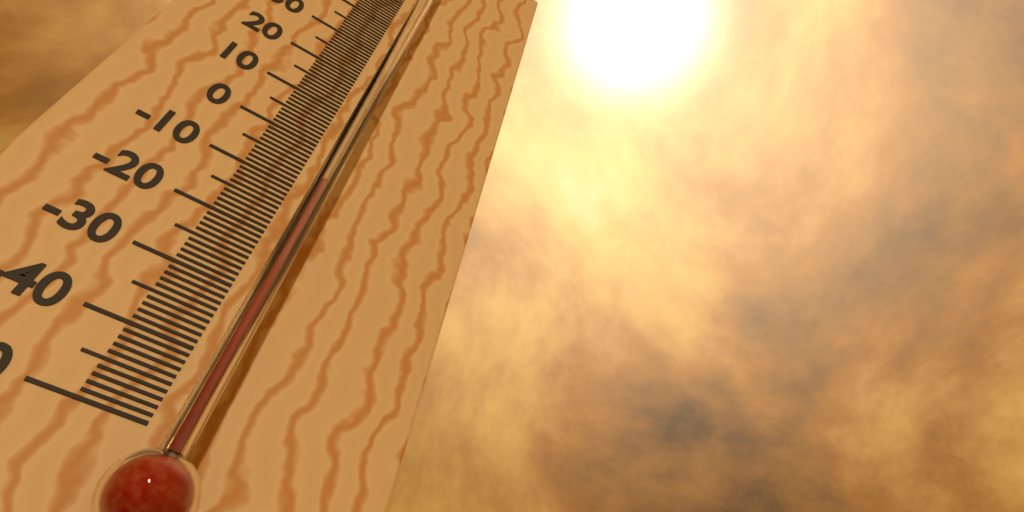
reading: -11 °C
